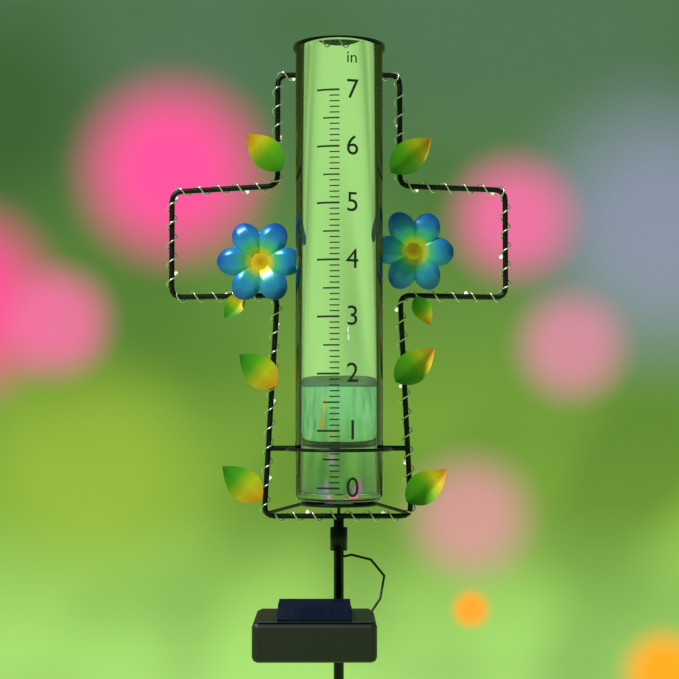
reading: 1.8 in
